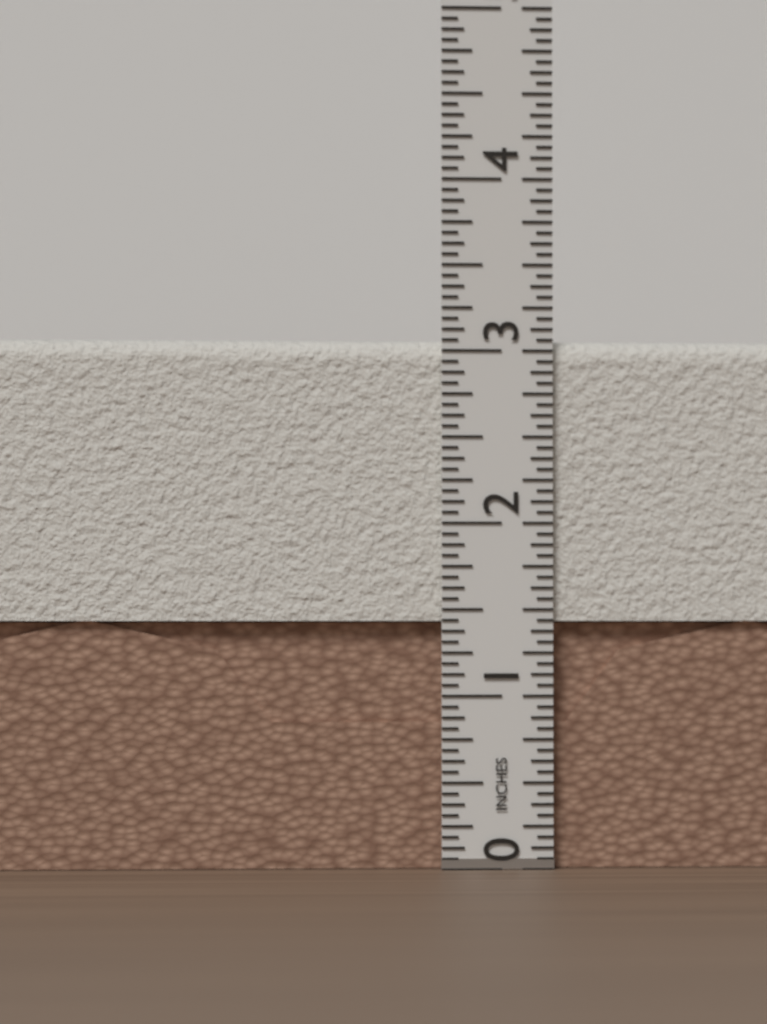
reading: 3.0625 in
